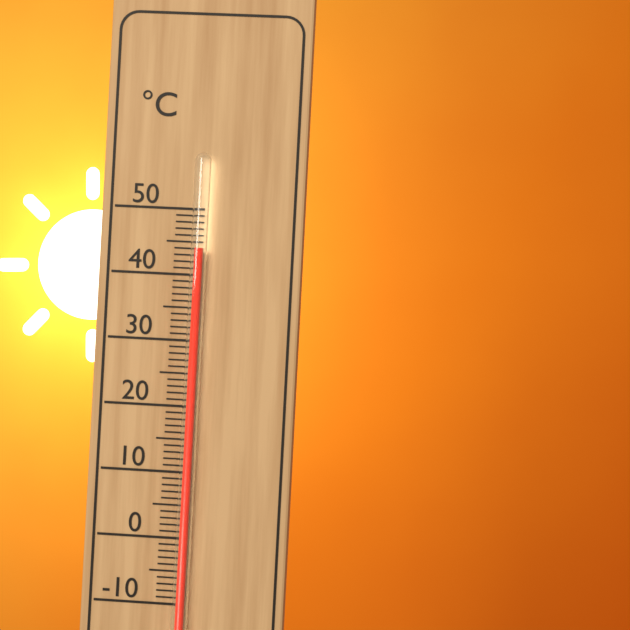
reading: 44 °C
